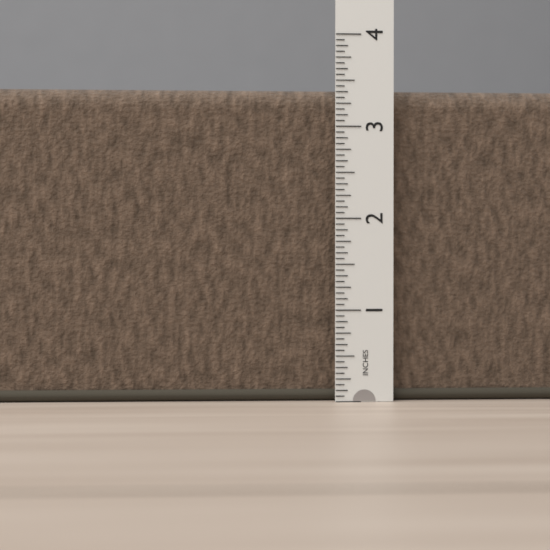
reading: 3.4375 in
